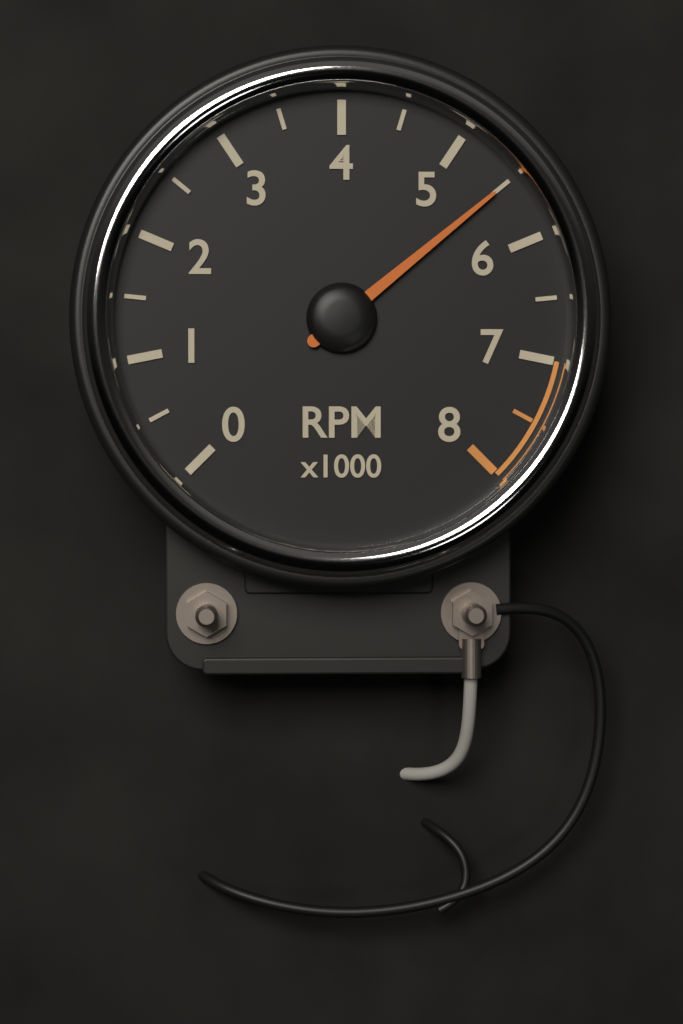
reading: 5500 RPM
